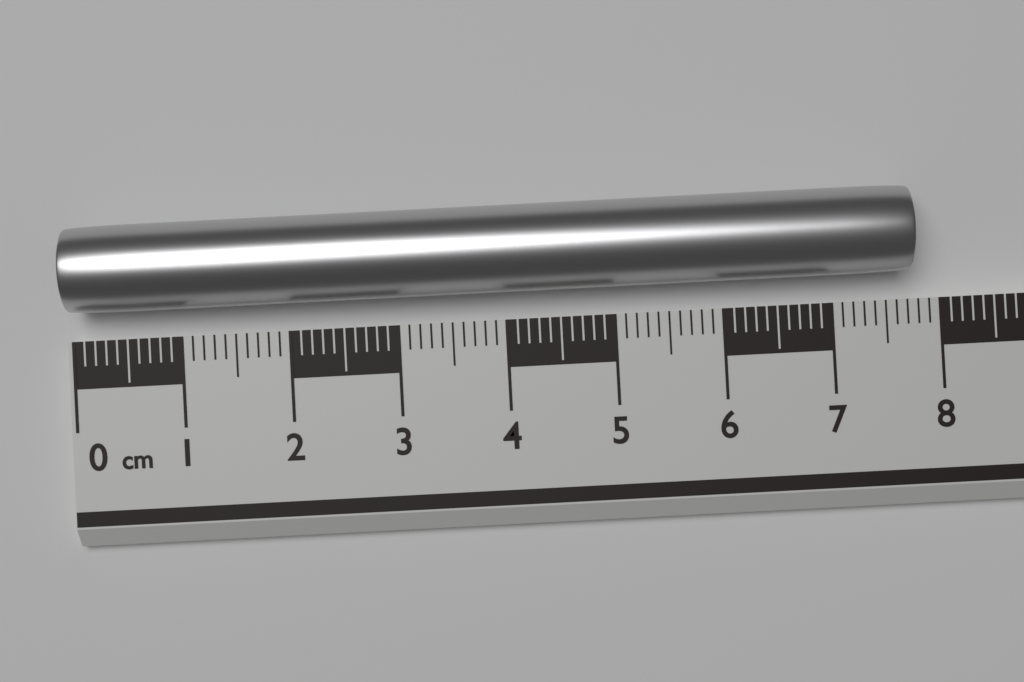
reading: 7.7 cm
